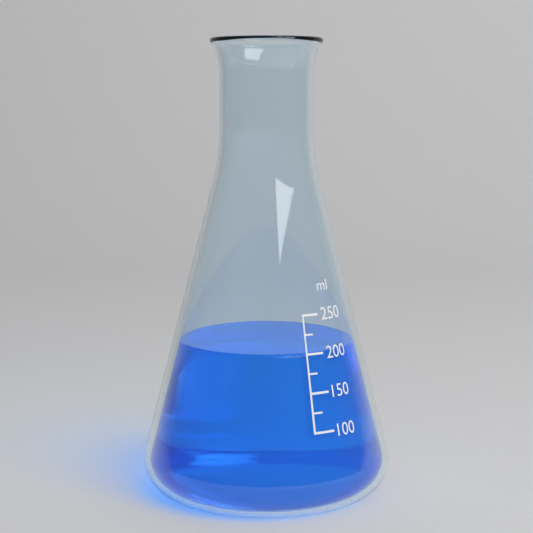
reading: 200 ml
